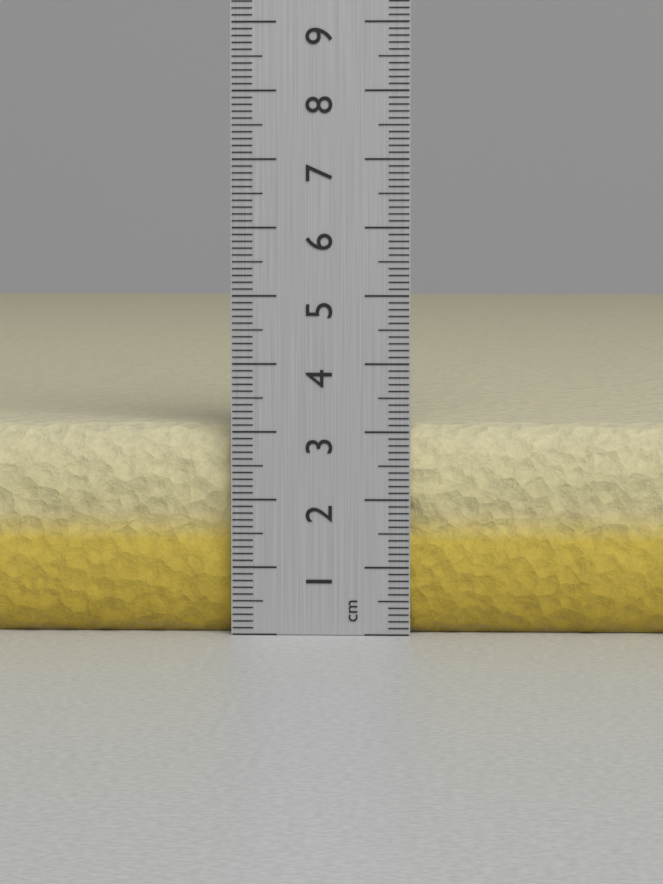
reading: 3.1 cm
